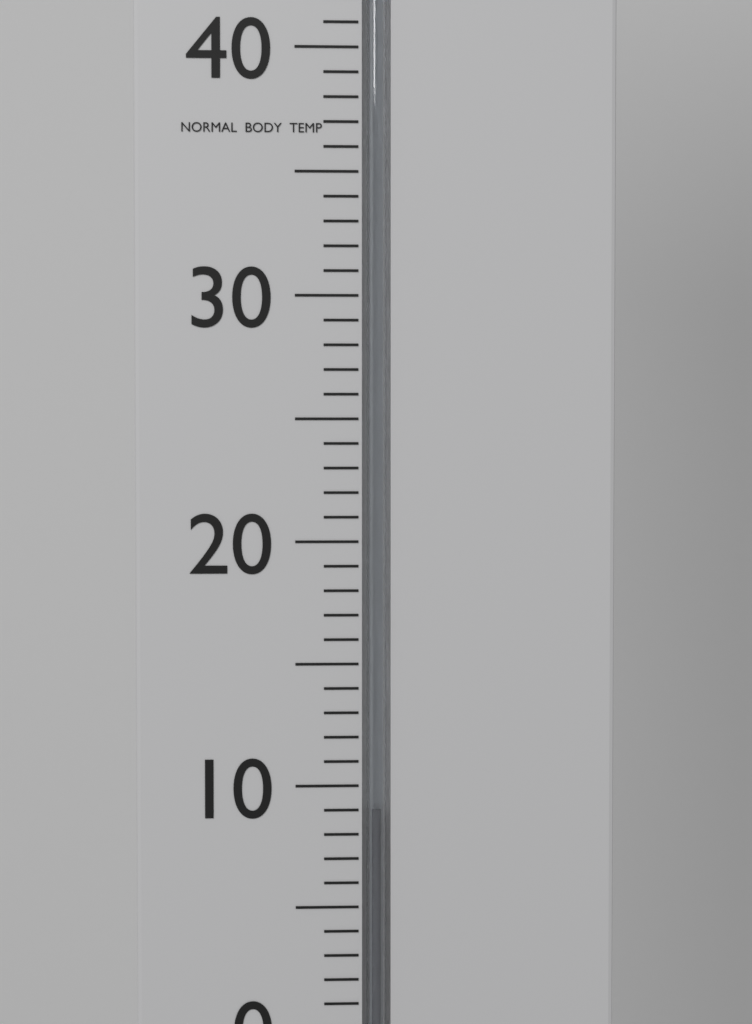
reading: 9 °C
